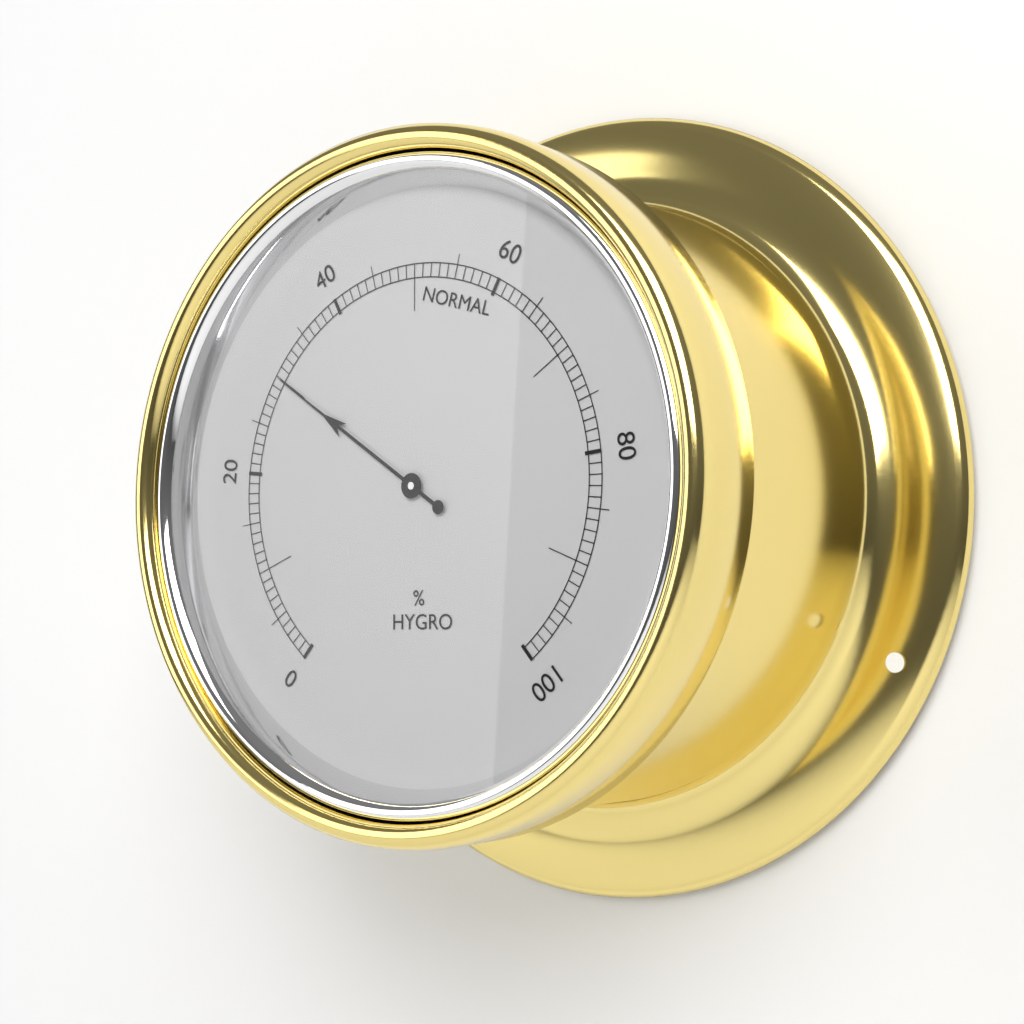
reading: 30 %
